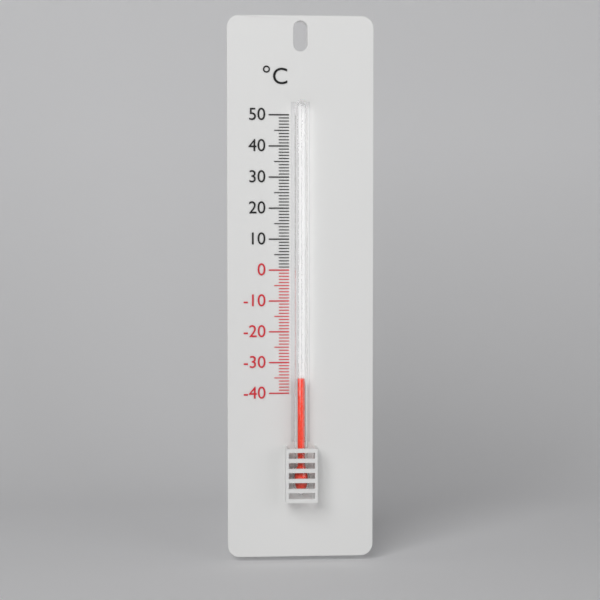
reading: -35 °C
